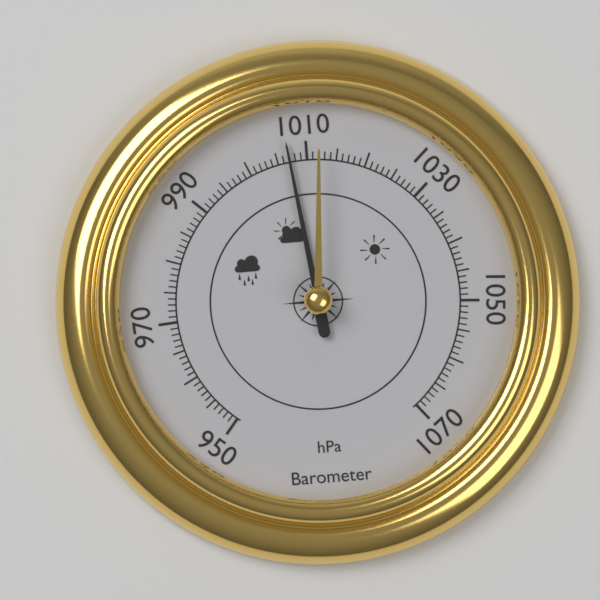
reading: 1007 hPa
